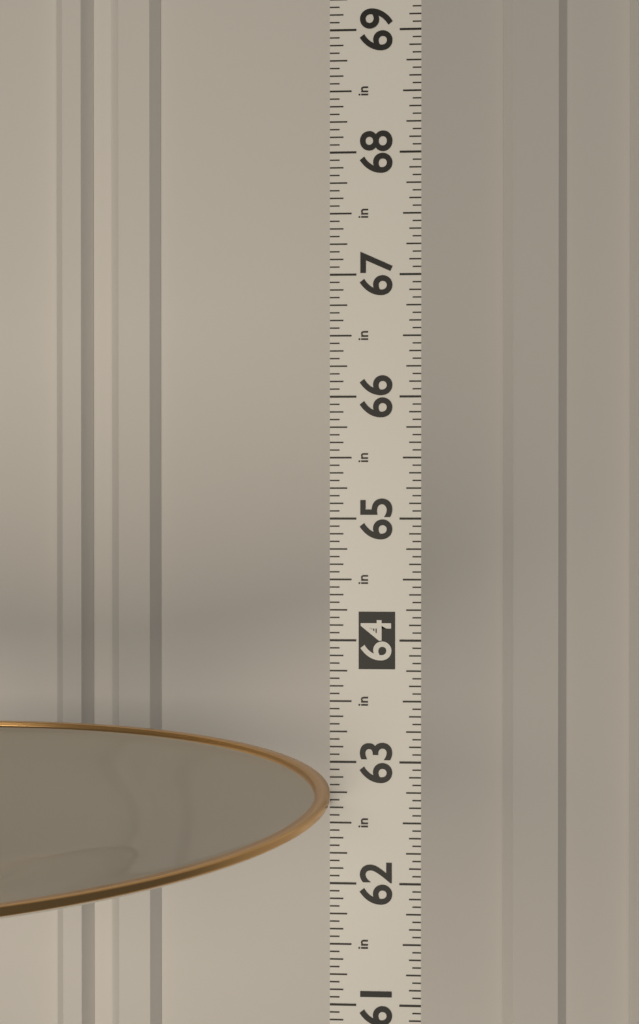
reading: 62.6875 in
